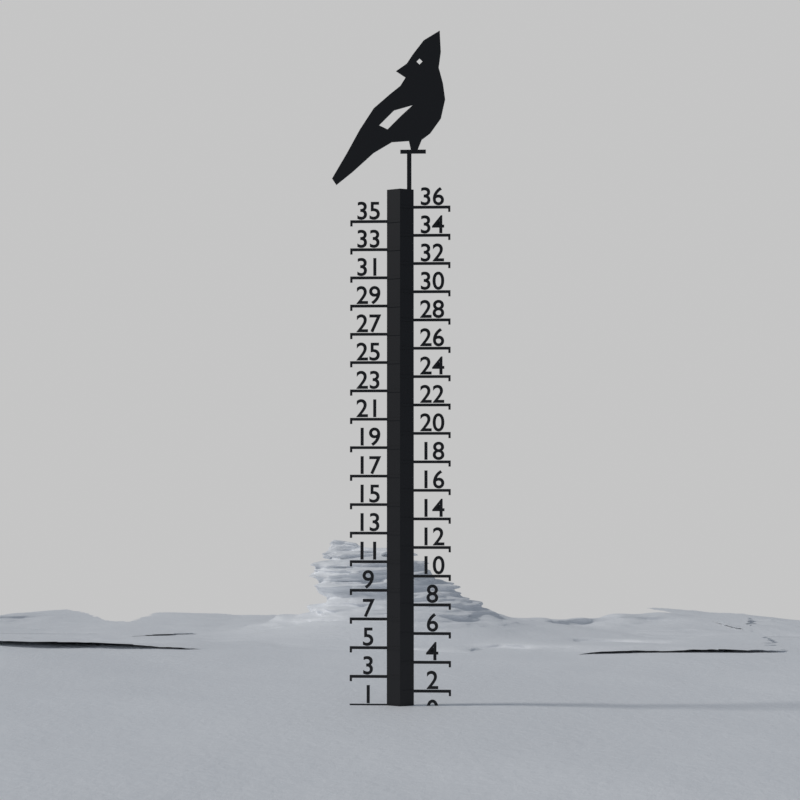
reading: 1 (no unit)
